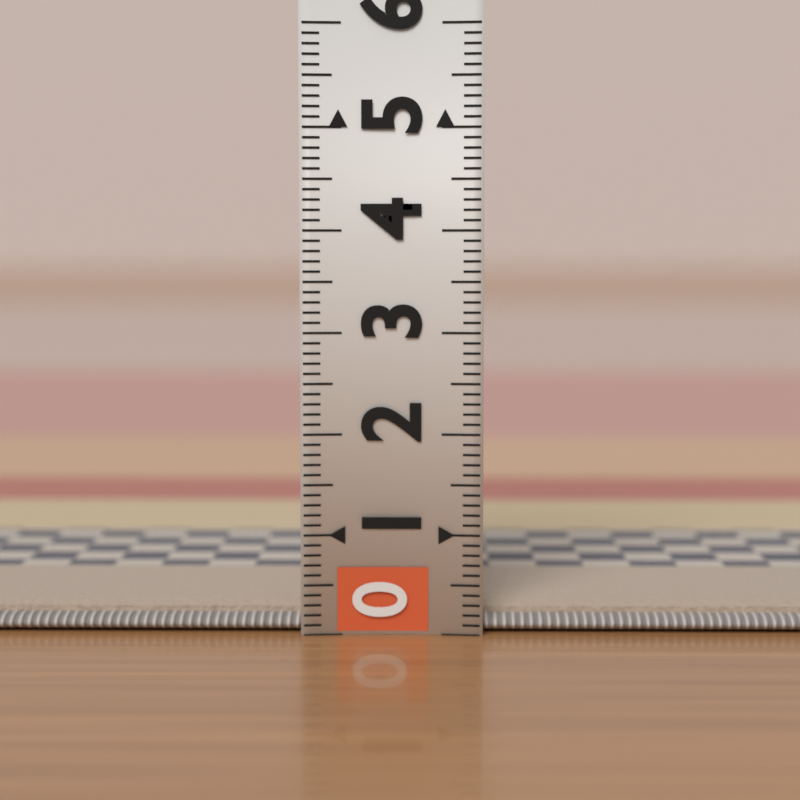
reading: 0.3 (no unit)
